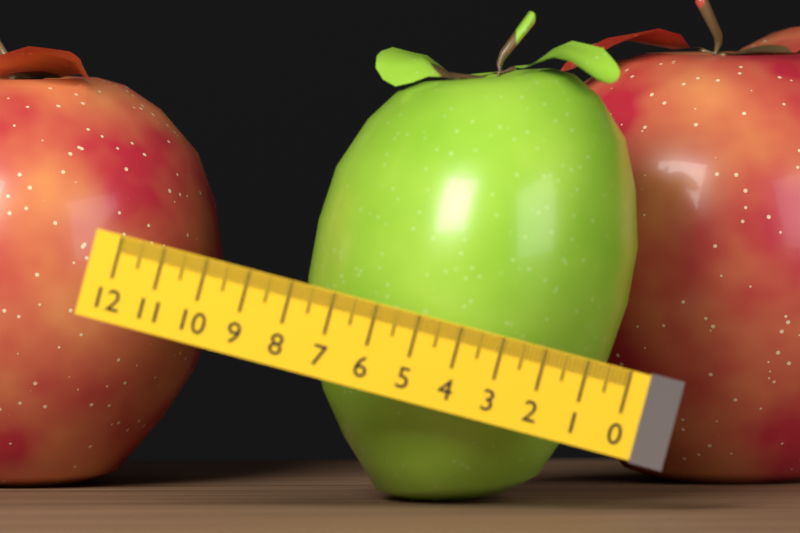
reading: 7.4 (no unit)
